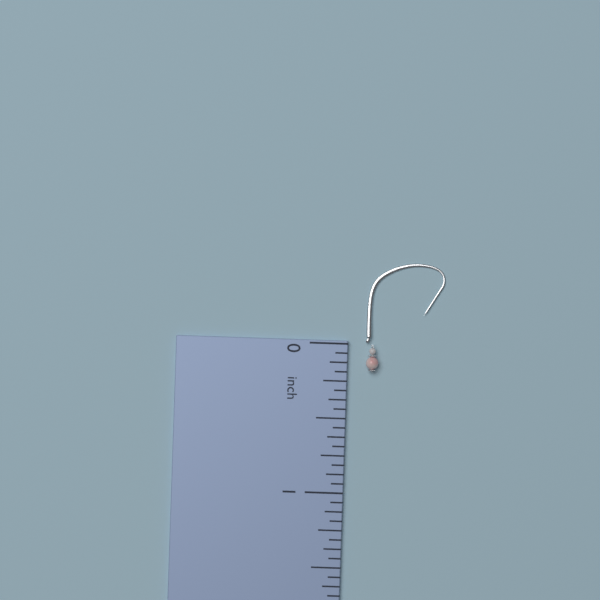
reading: 0.1875 inch
